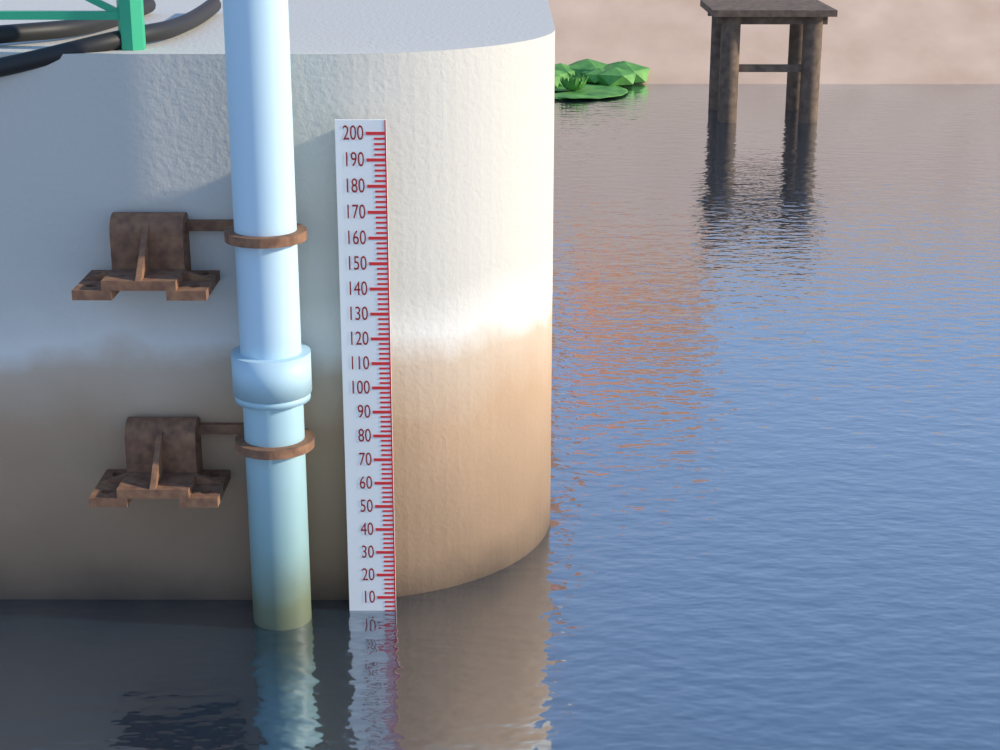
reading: 4 (no unit)
